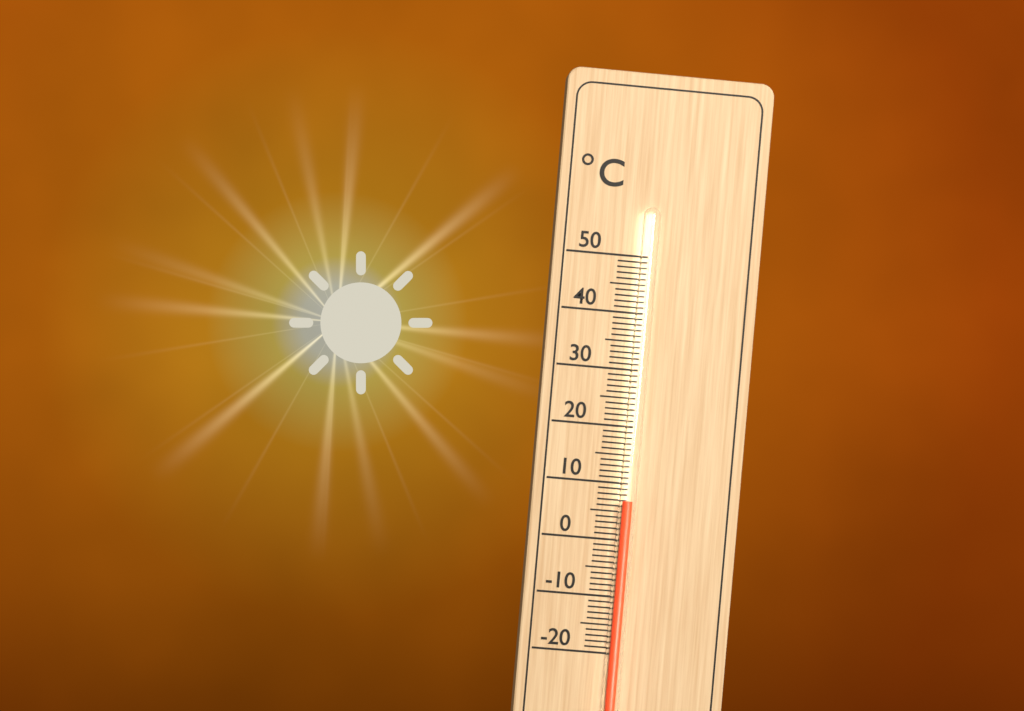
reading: 7 °C
